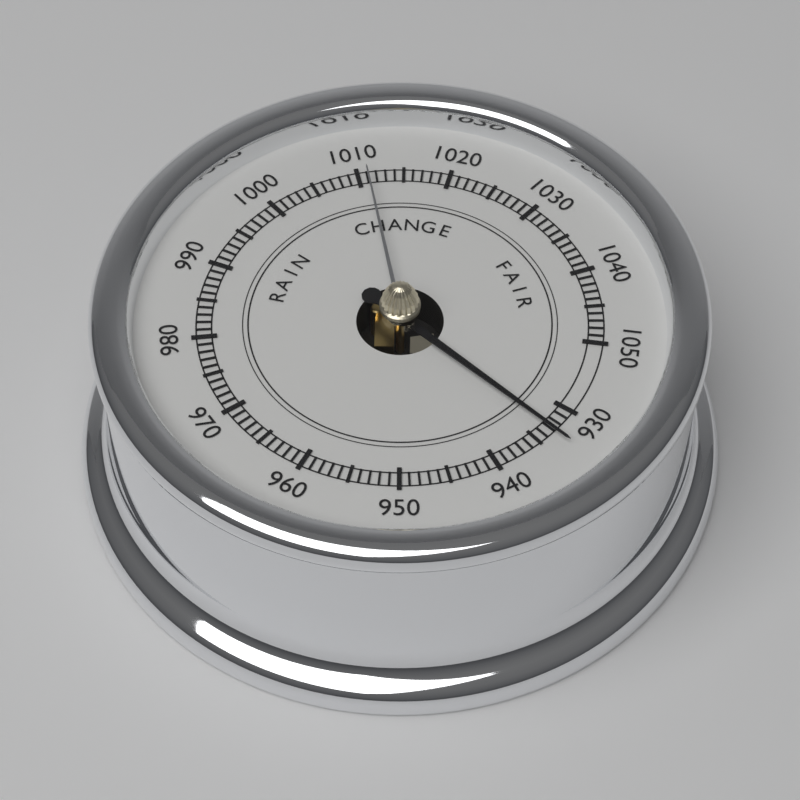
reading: 933 (no unit)
